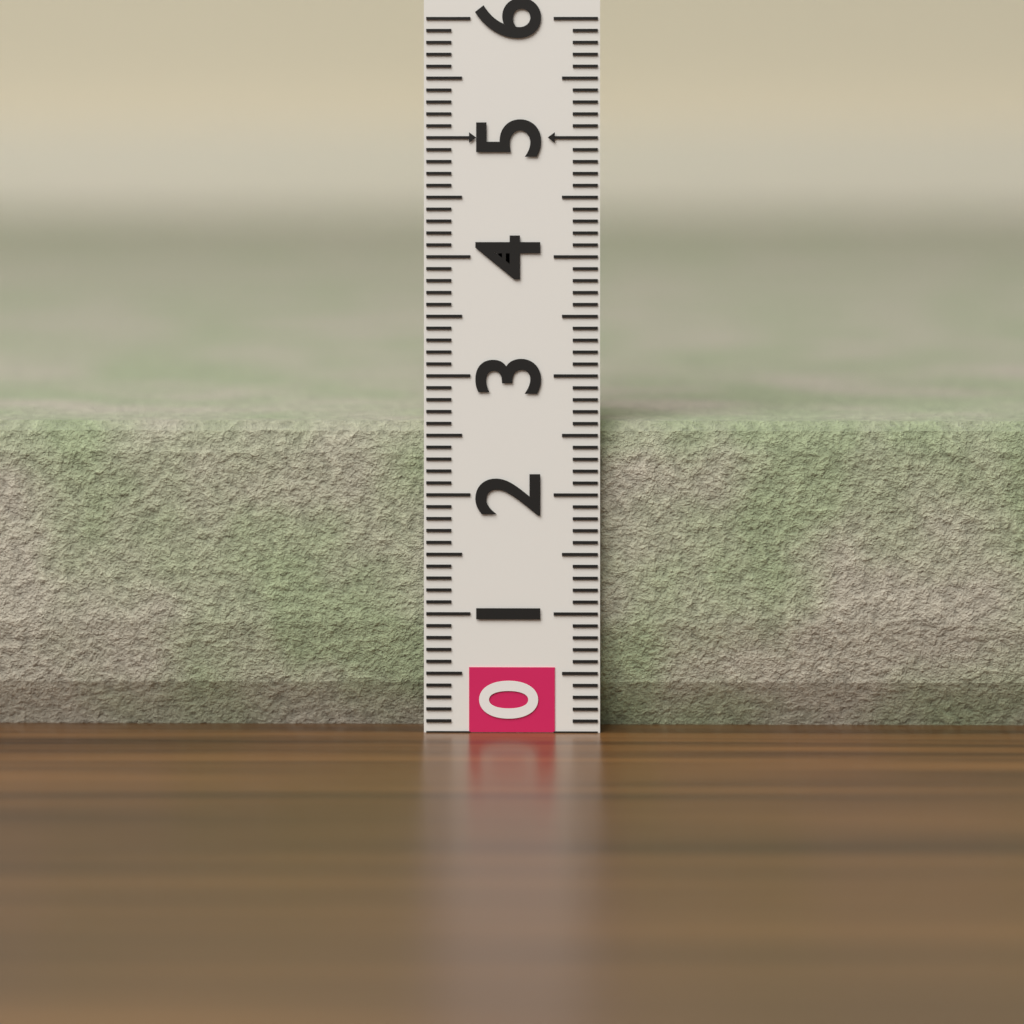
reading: 2.6 (no unit)
